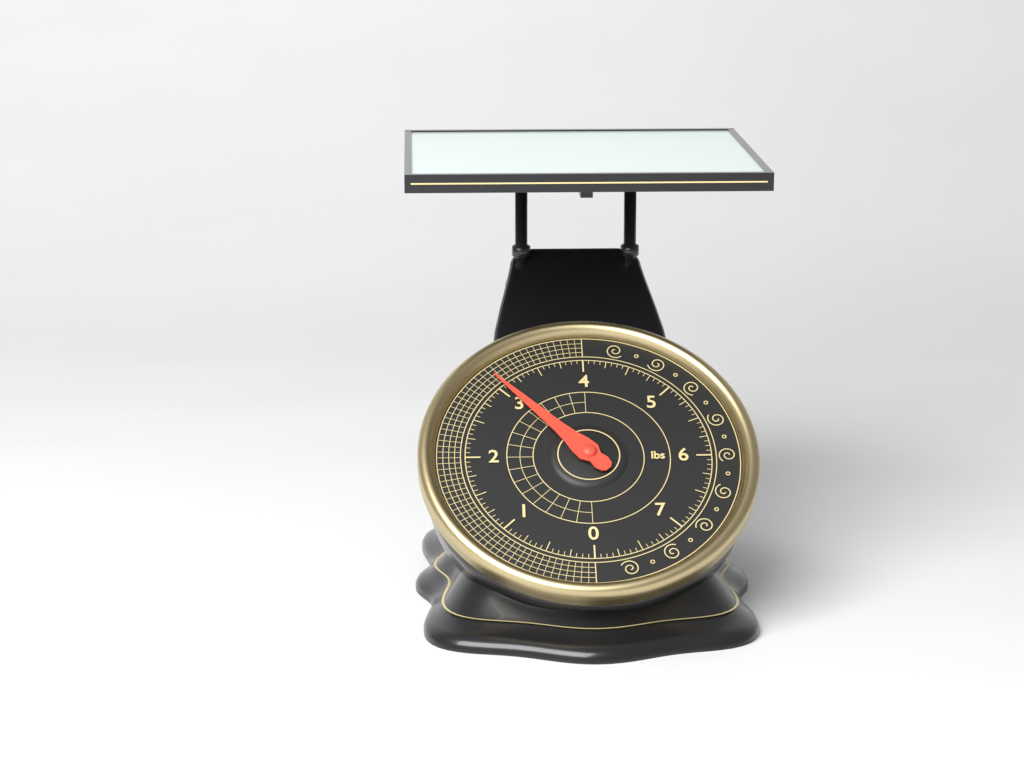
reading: 3.0625 lbs
